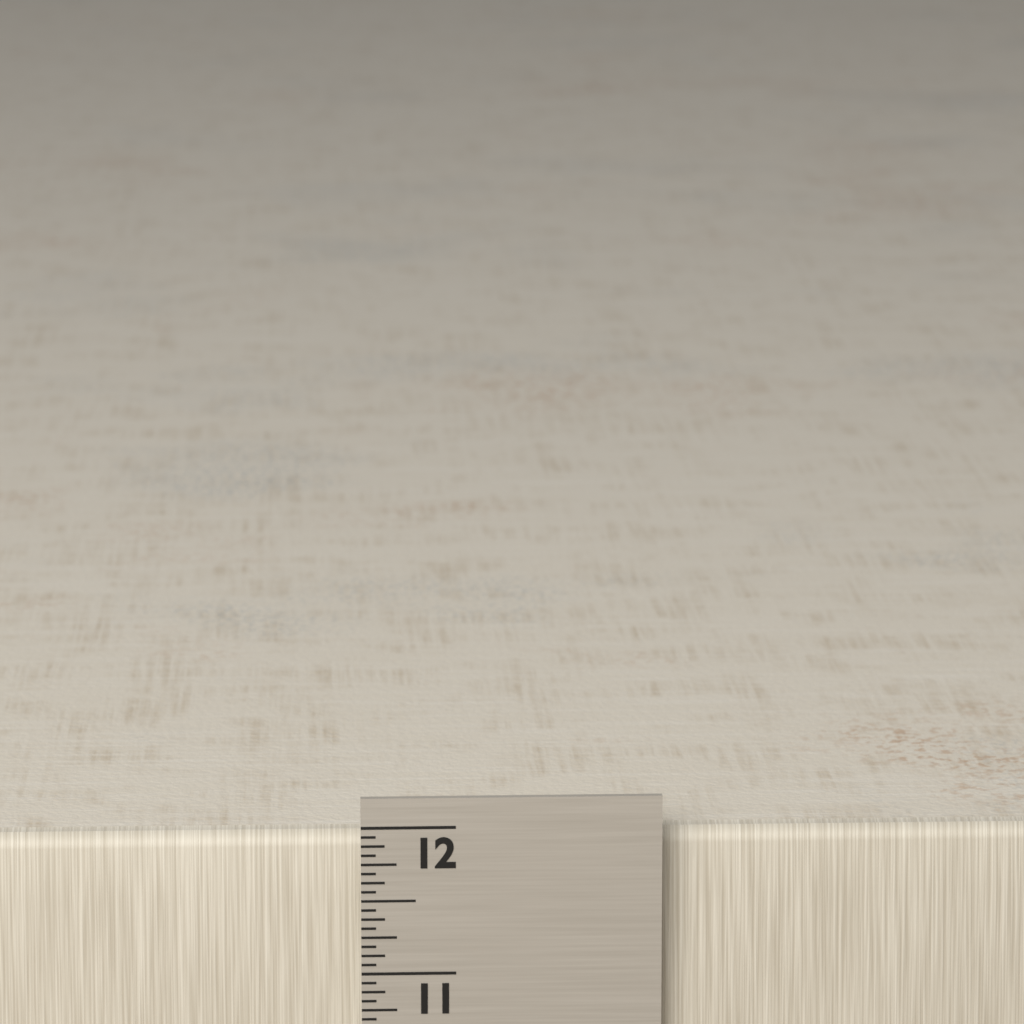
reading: 11.9375 in
